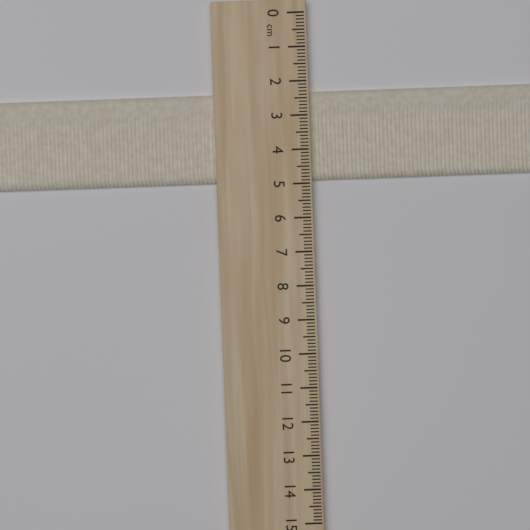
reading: 4.9 cm
